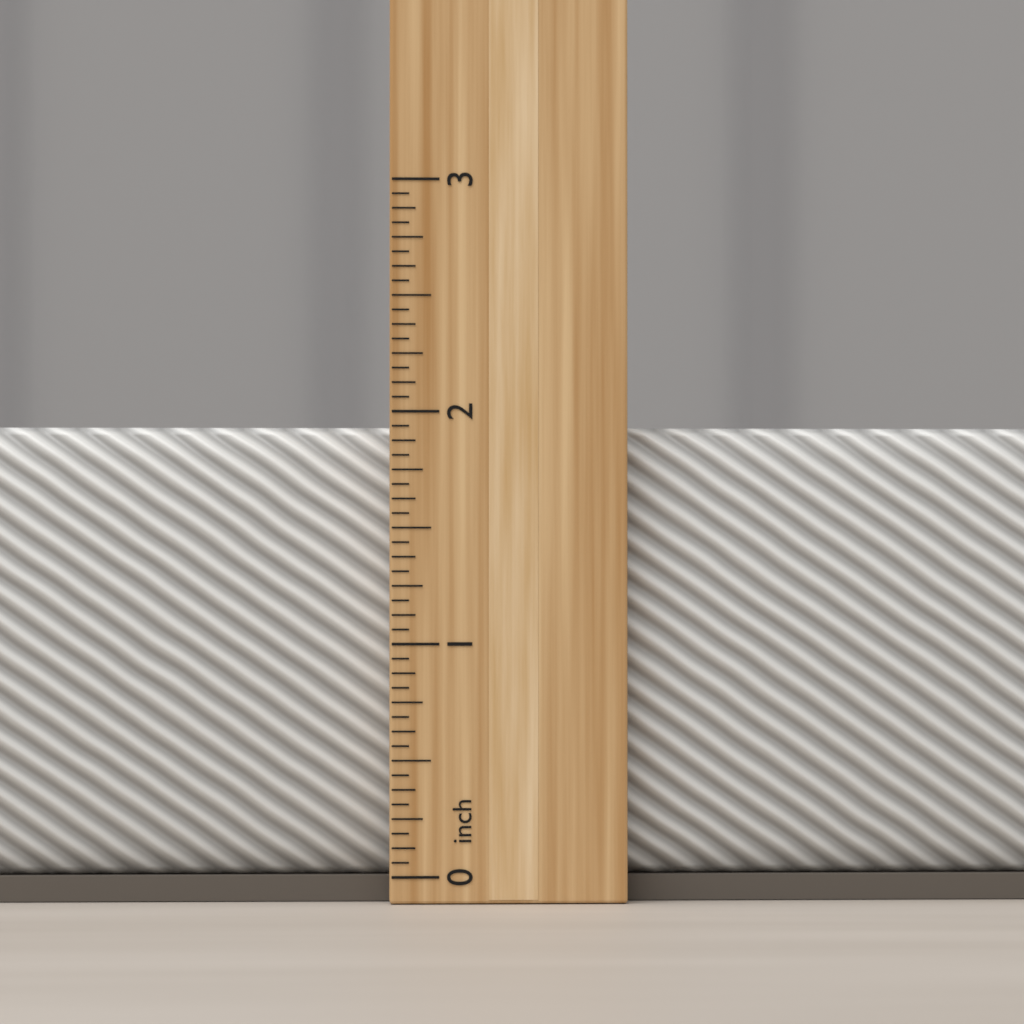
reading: 1.9375 inch
